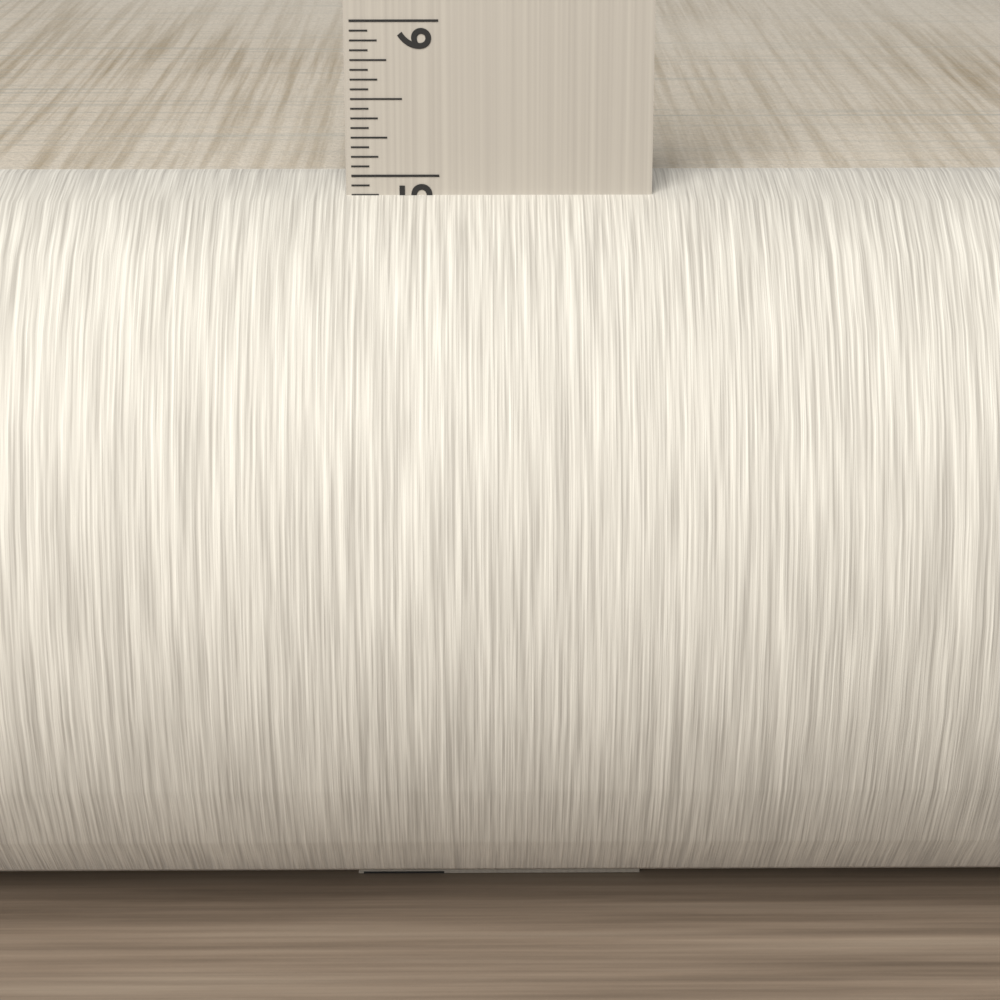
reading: 4.9375 in
